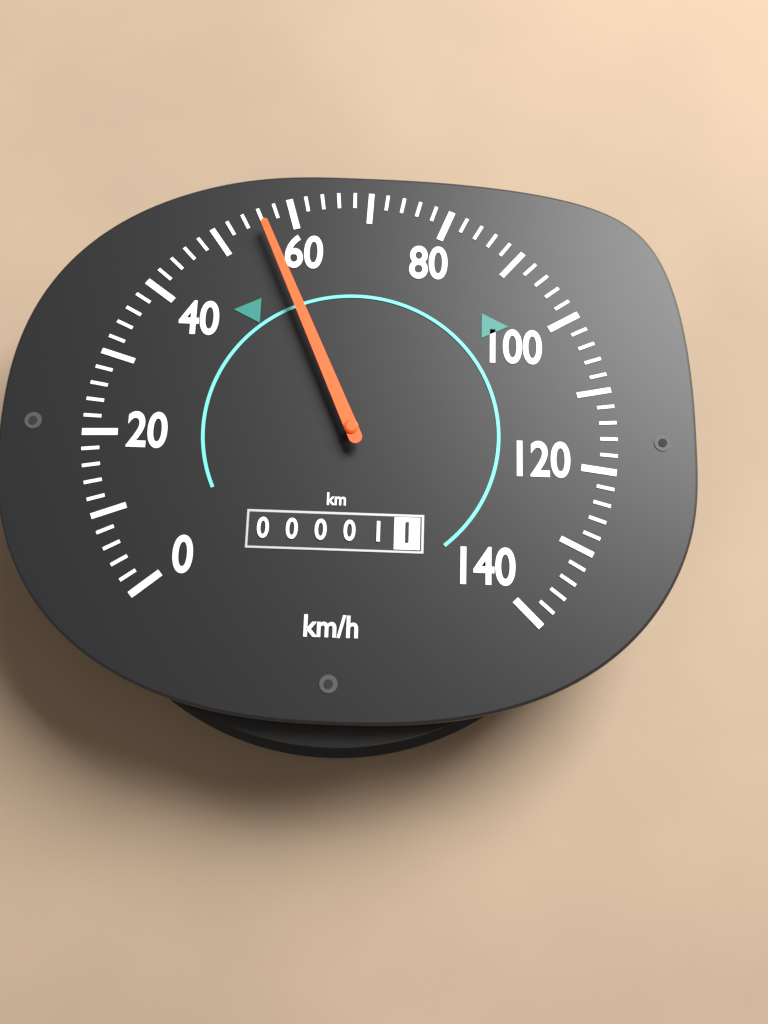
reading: 56 km/h
